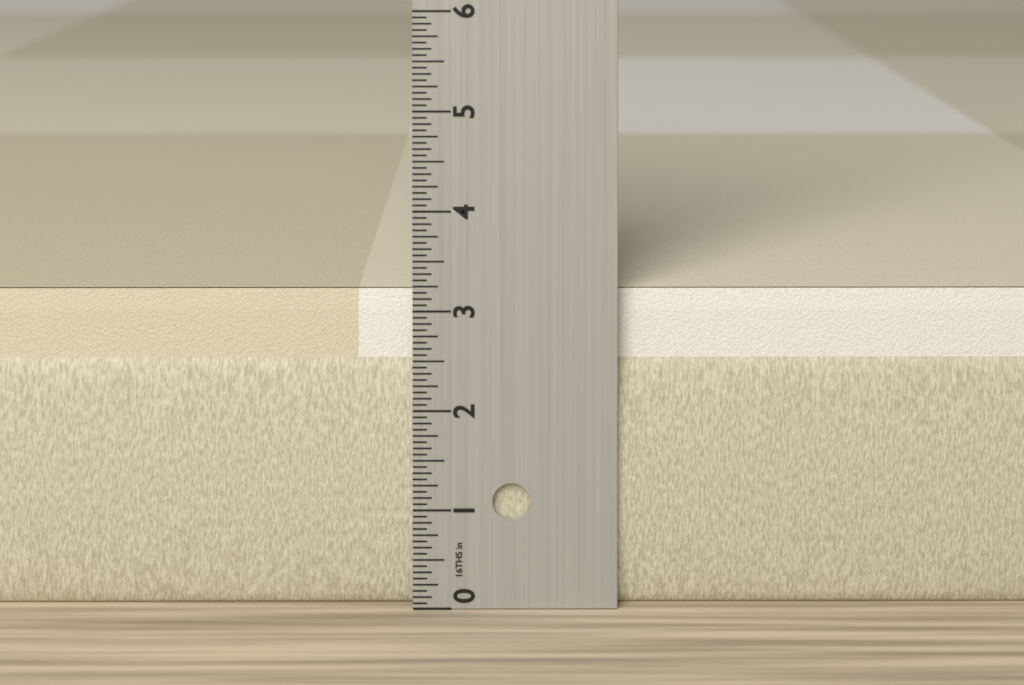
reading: 3.1875 in
